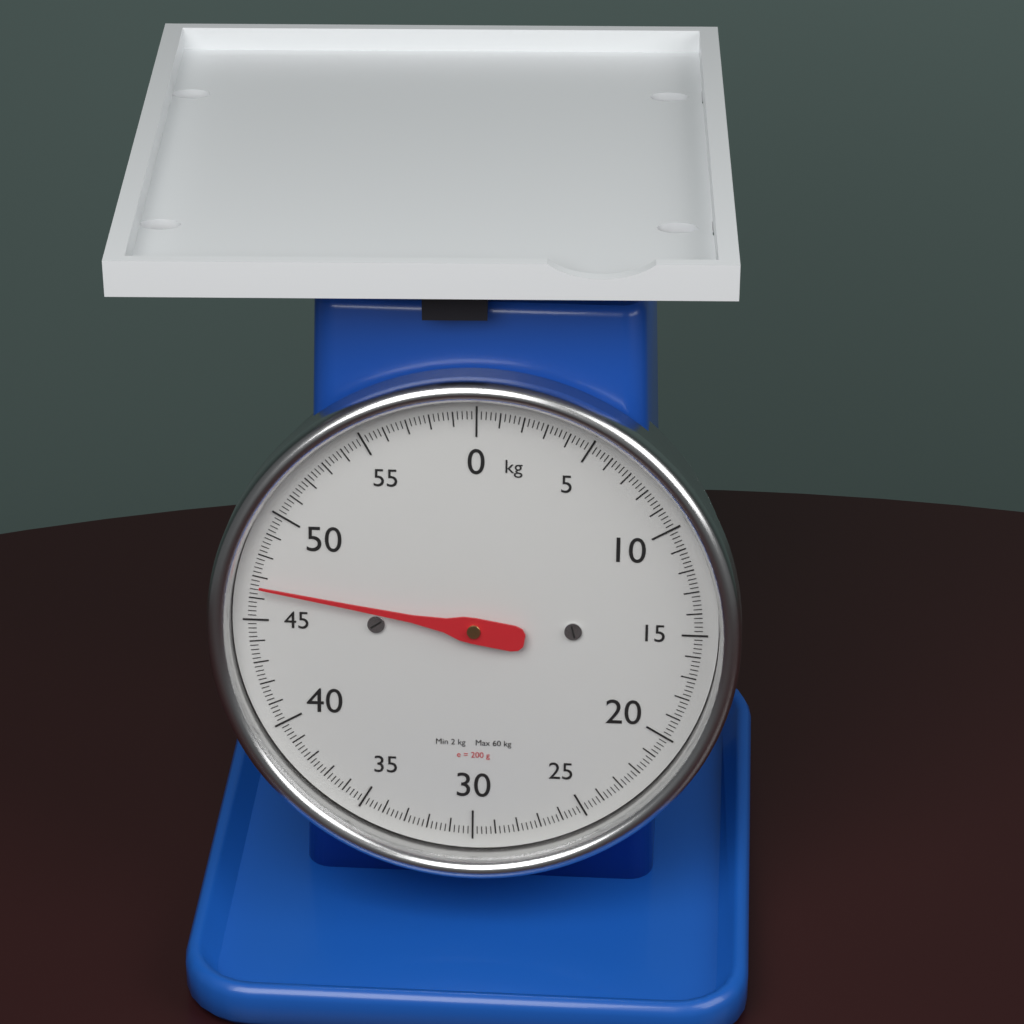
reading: 46.6 kg
